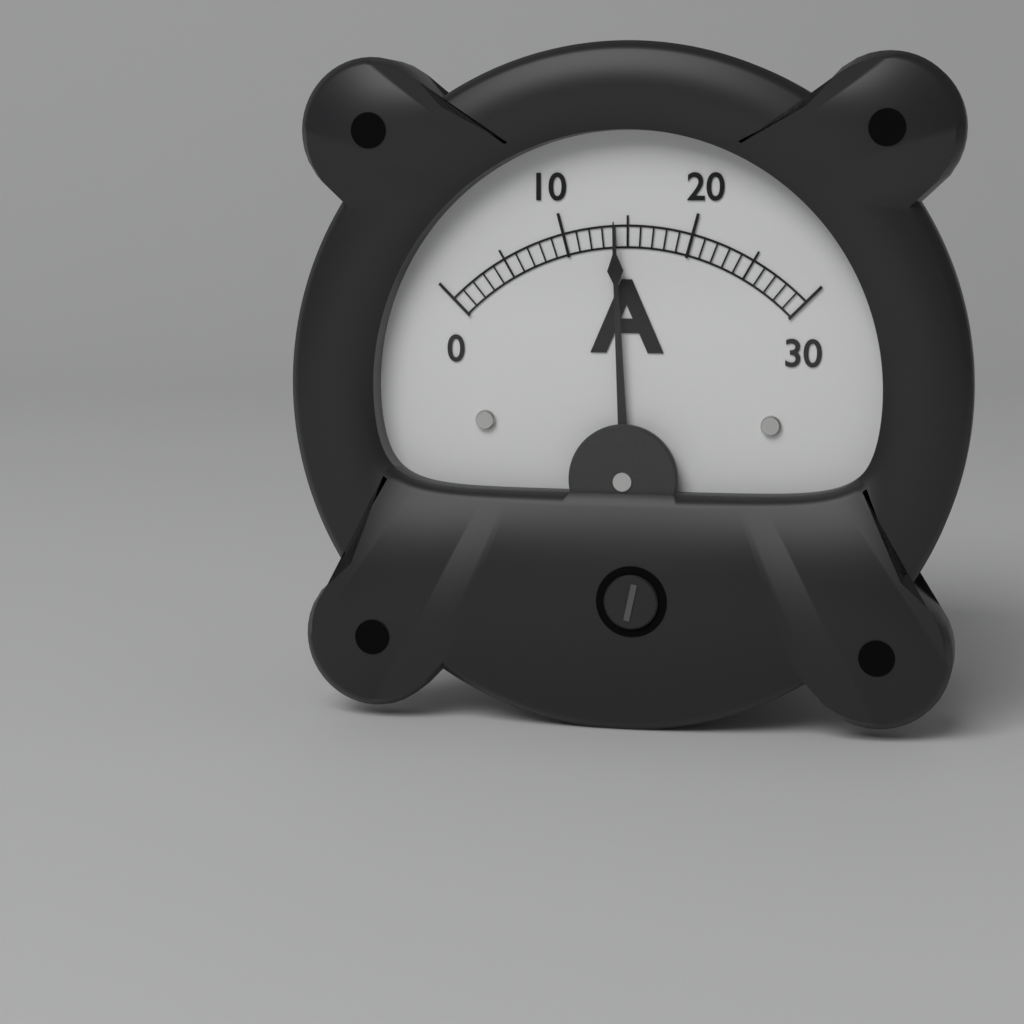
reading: 14 A
